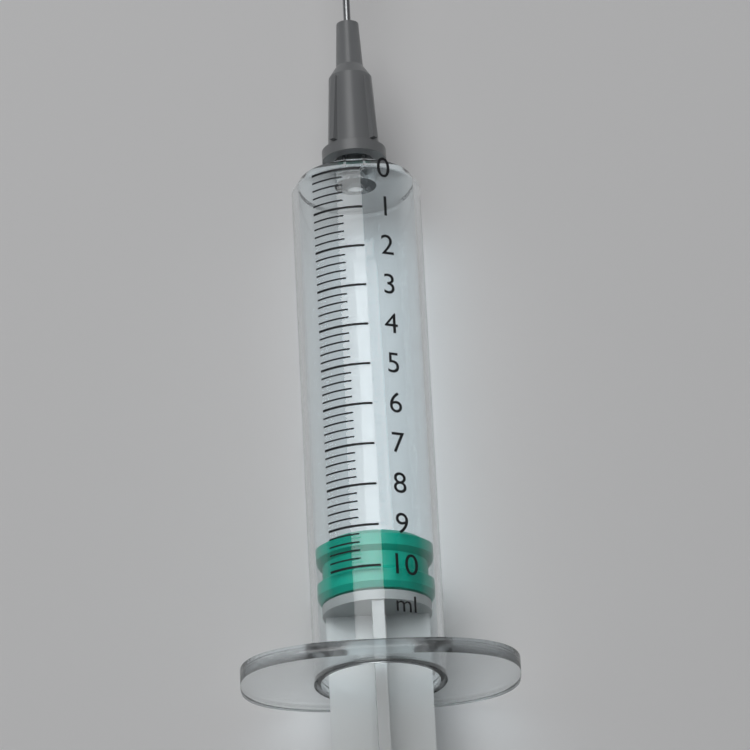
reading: 9.0 ml
